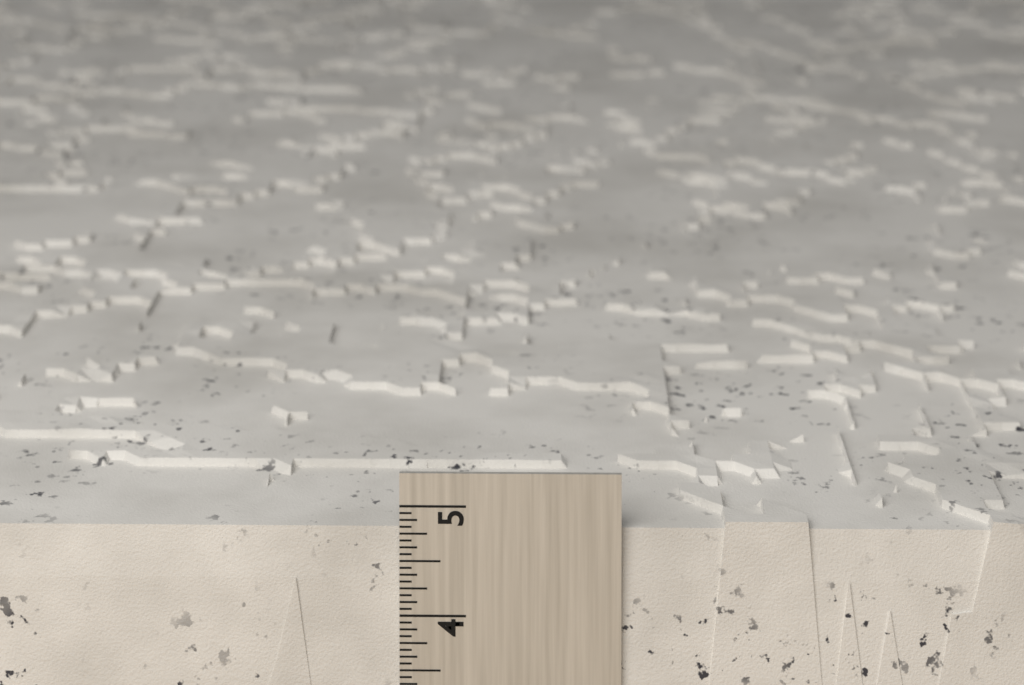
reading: 4.8750 in
